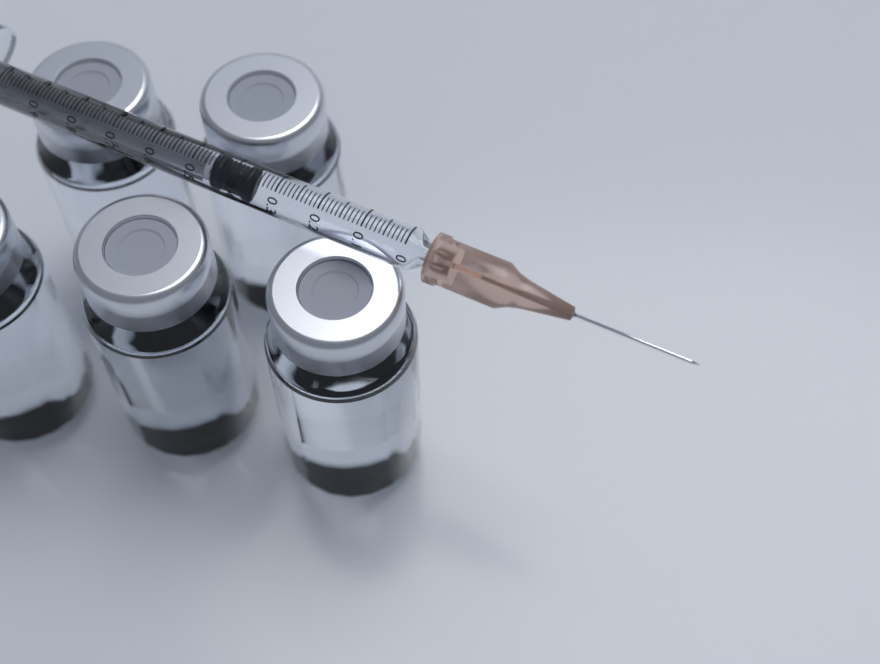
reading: 0.35 ml
